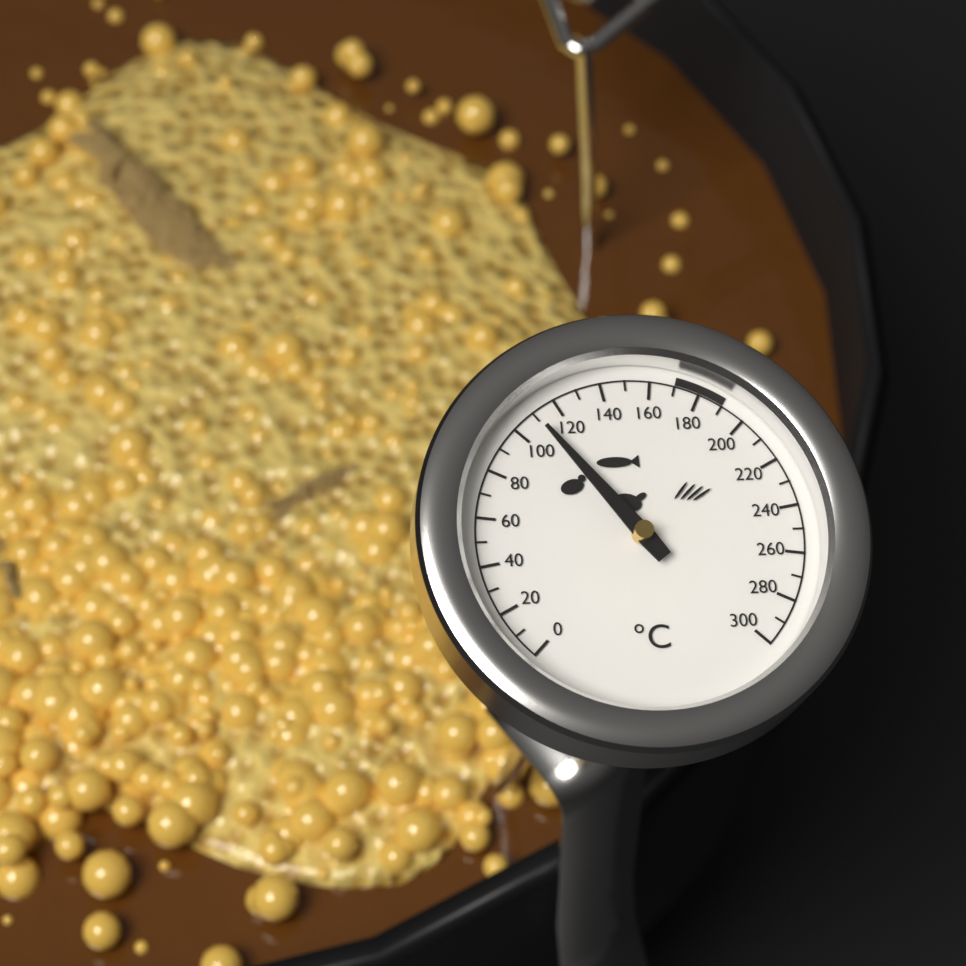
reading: 110 °C
